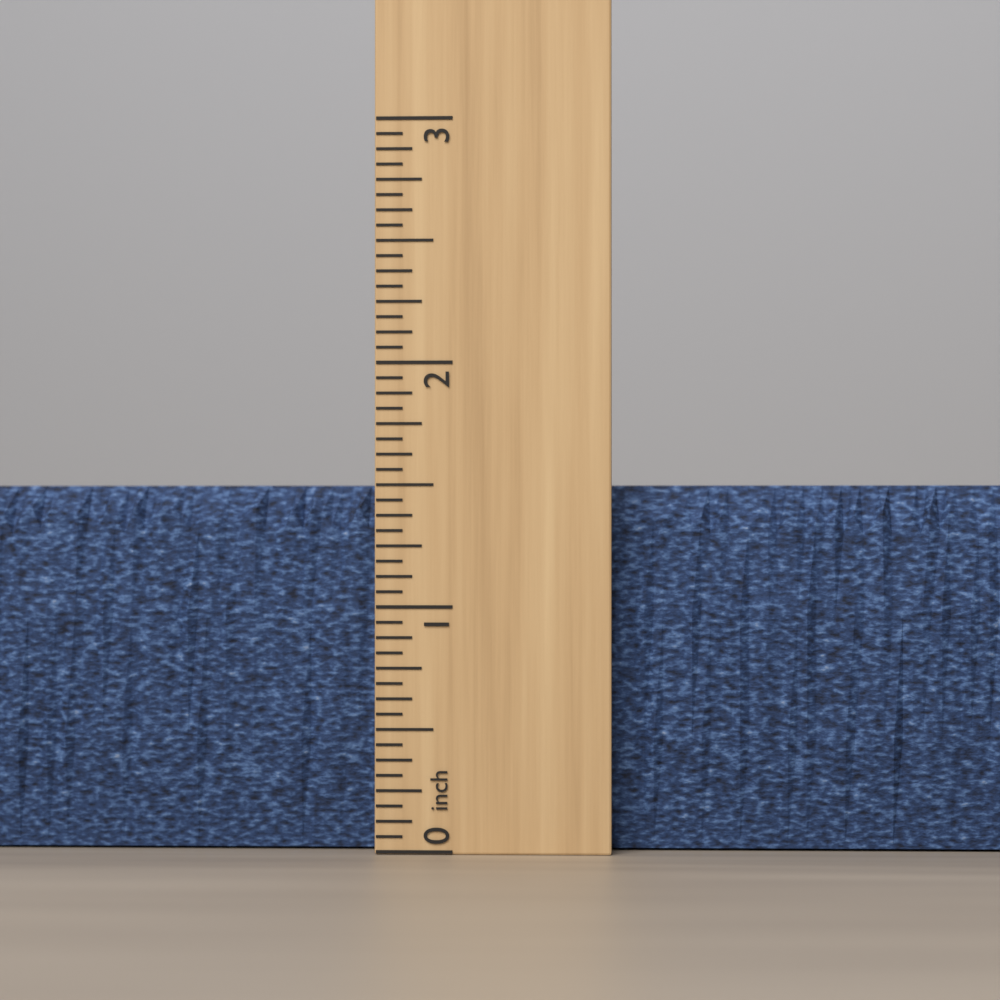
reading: 1.5000 inch
